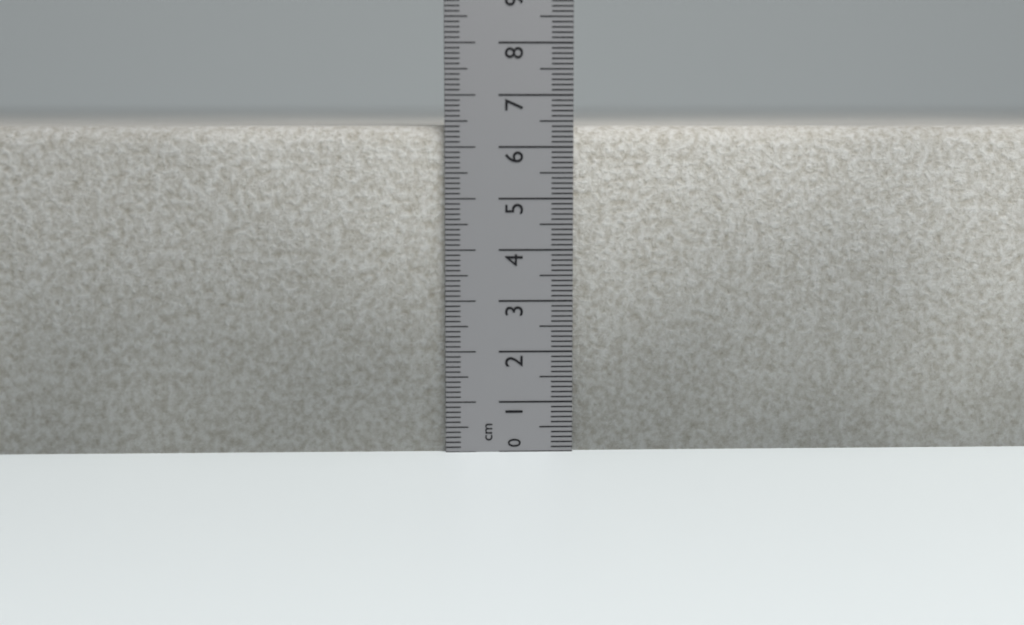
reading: 6.4 cm
